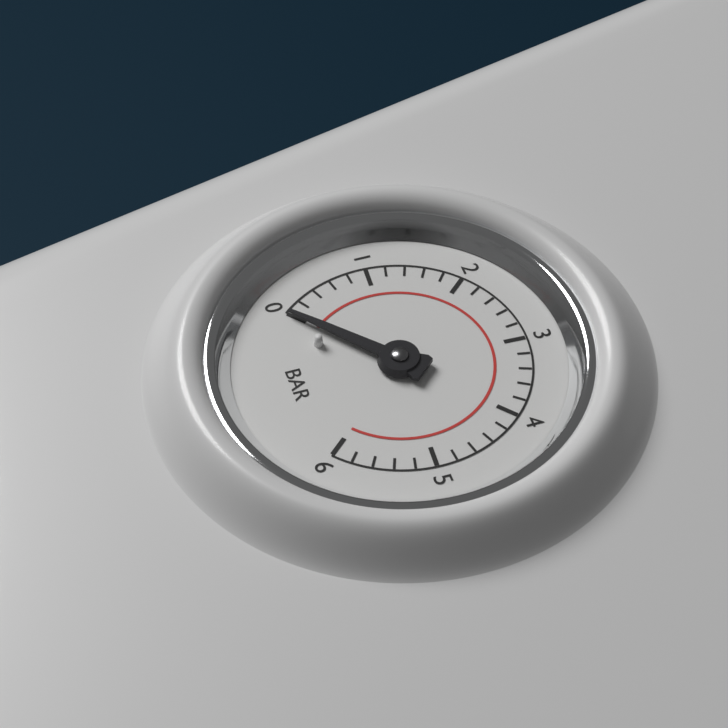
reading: 0.0 bar
